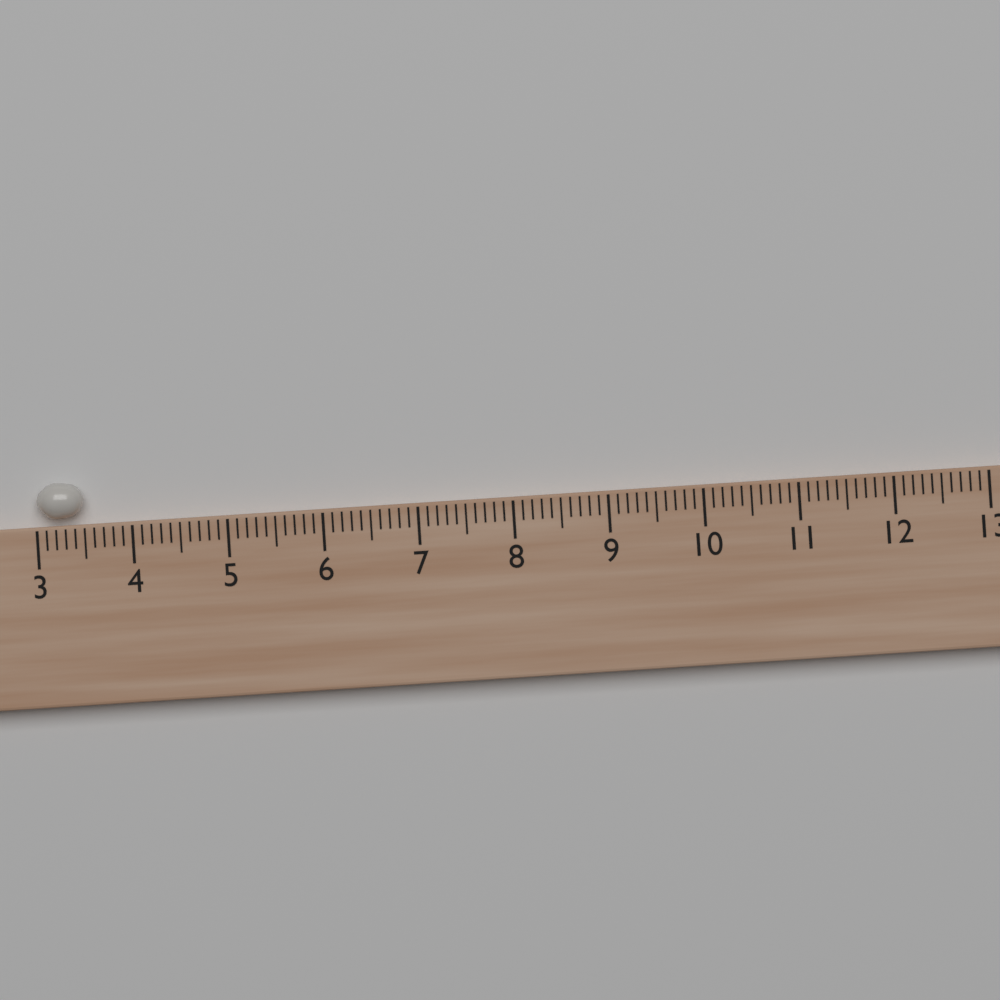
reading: 3.5 (no unit)
